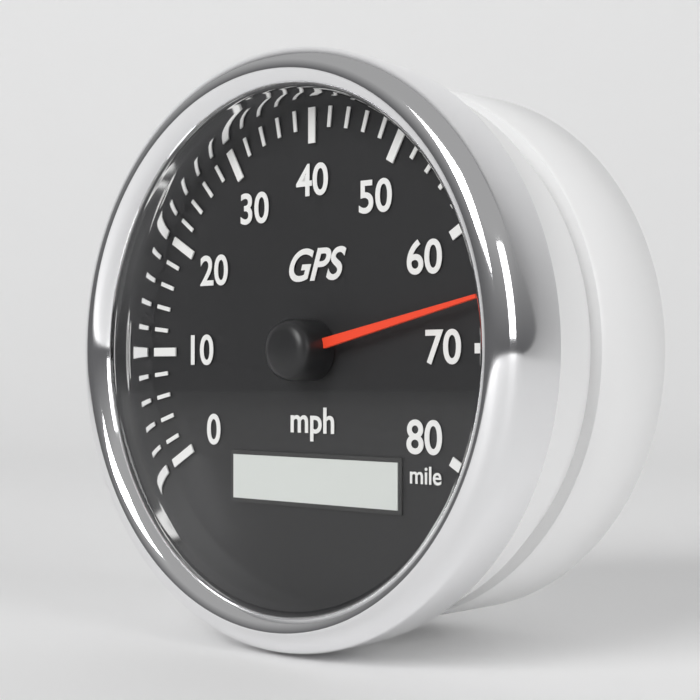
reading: 66 mph
